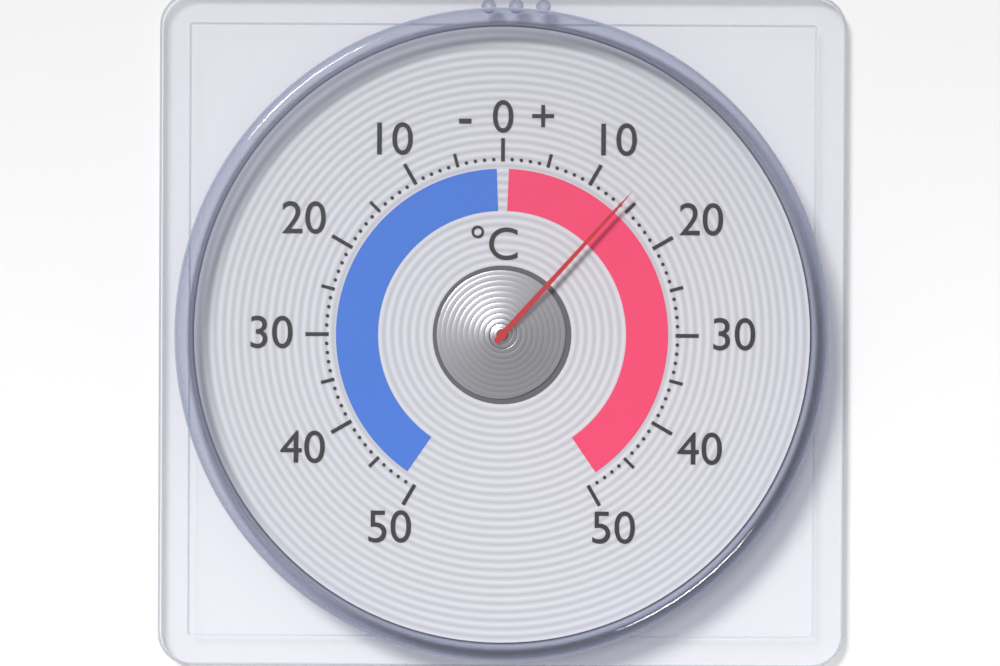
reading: 14 °C
